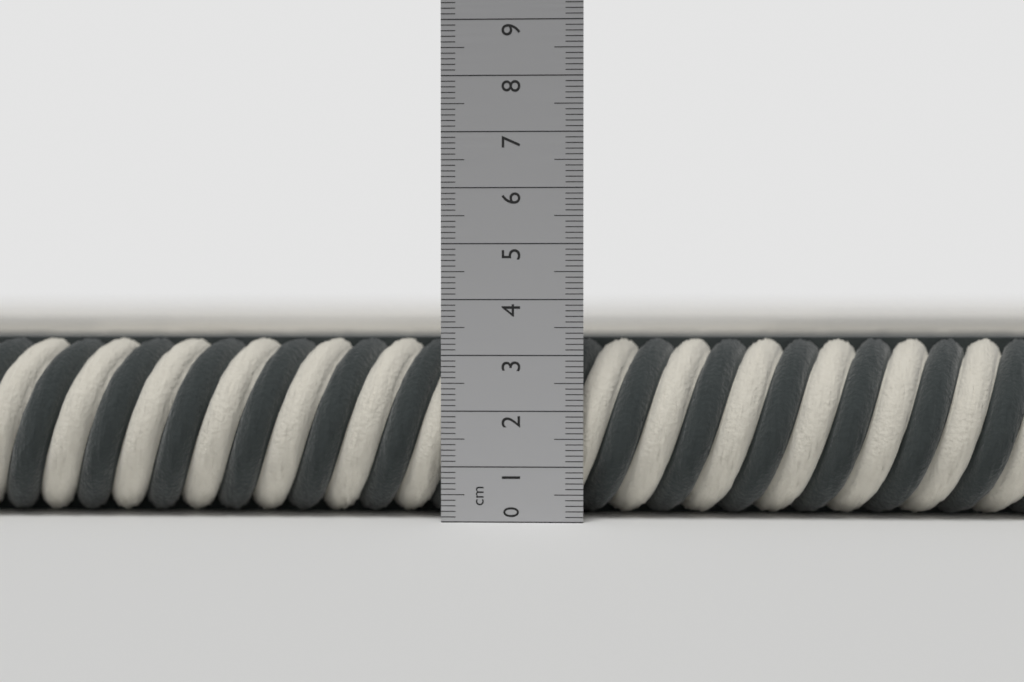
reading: 3.3 cm
